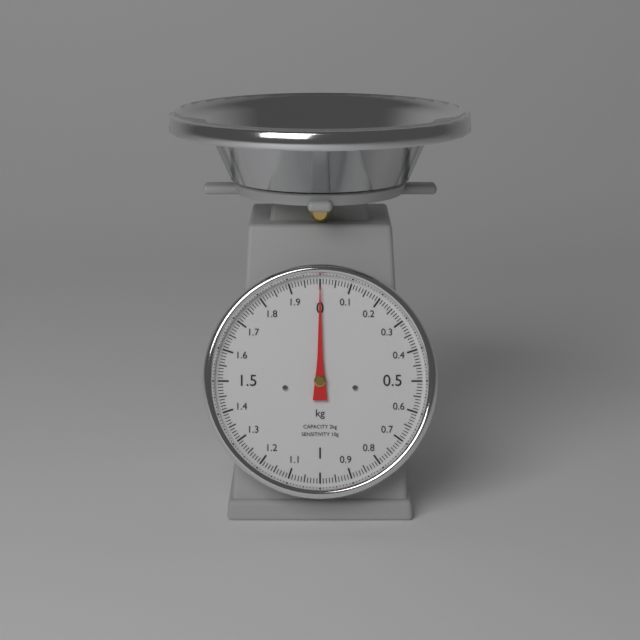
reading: 0.00 kg
